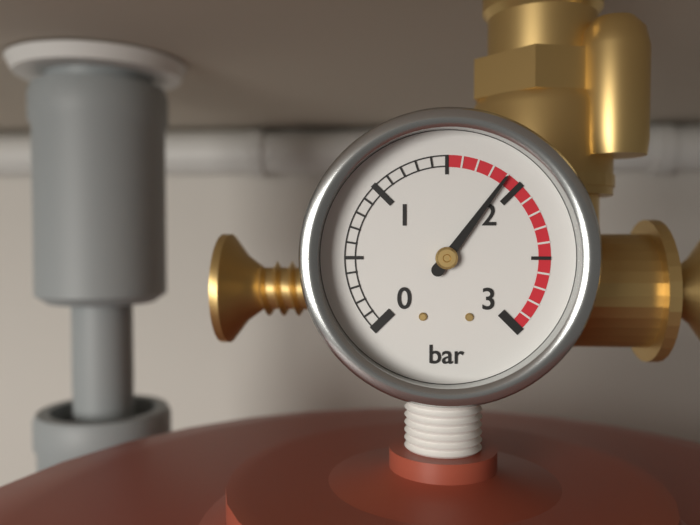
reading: 1.9 bar
